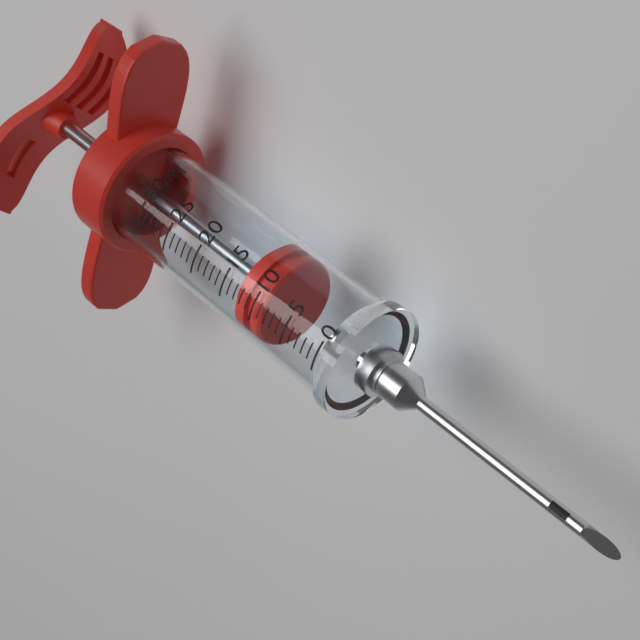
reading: 9 ml
